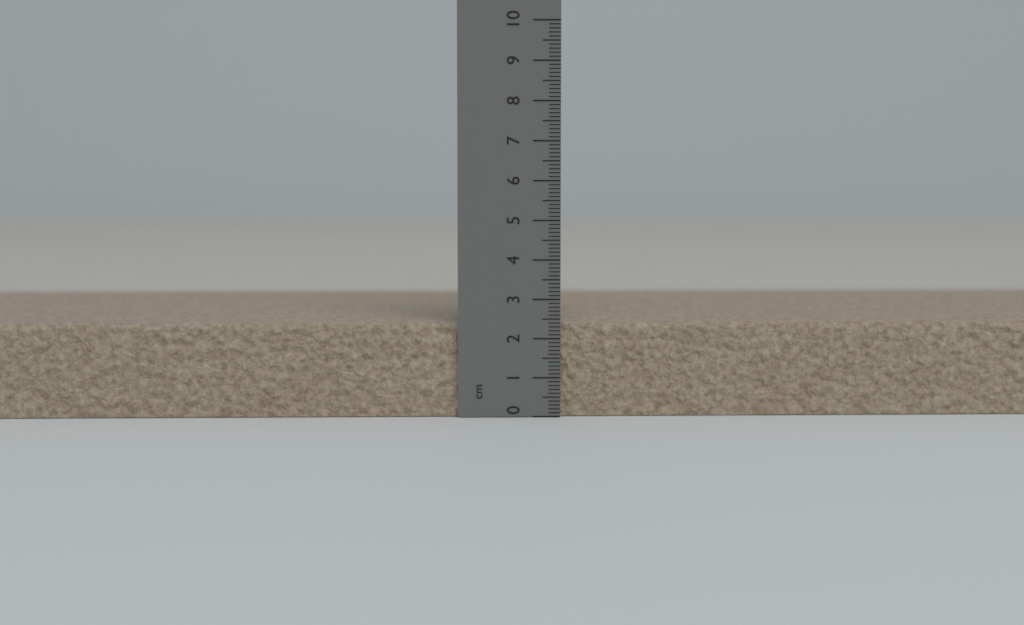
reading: 2.4 cm
